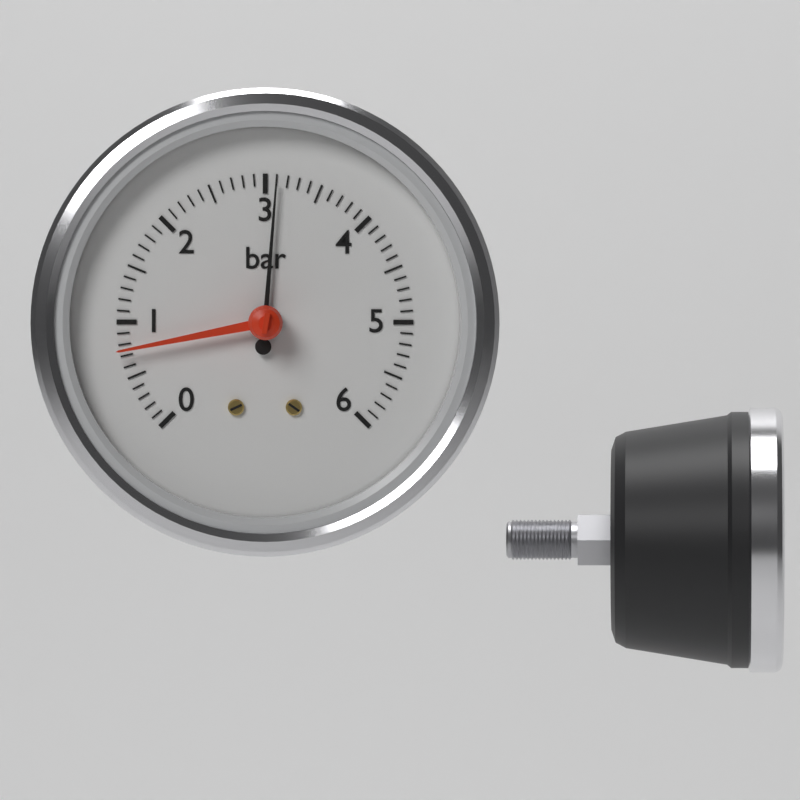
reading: 3.1 bar
